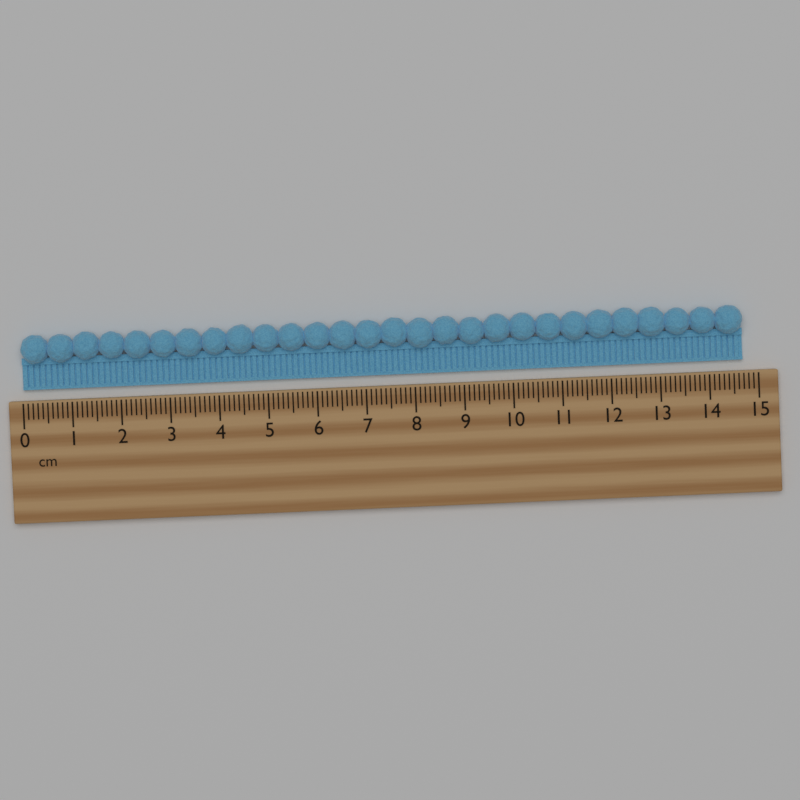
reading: 14.7 cm
